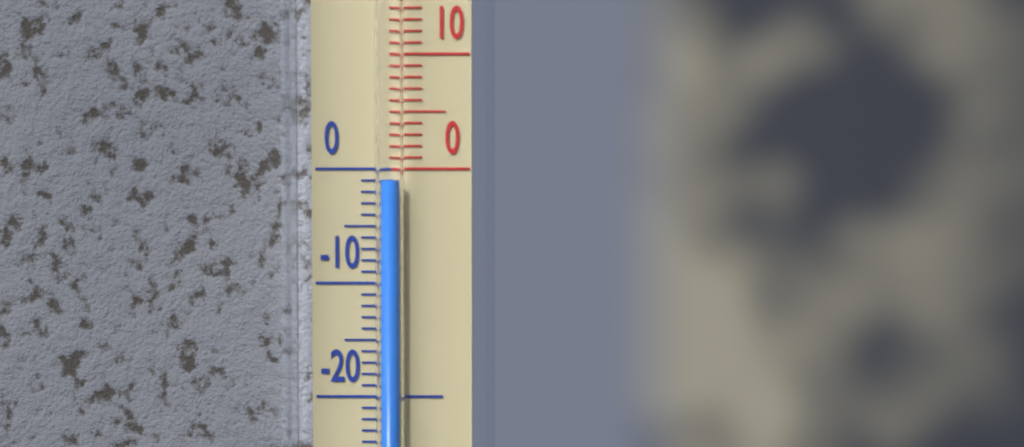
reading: -1 °C
